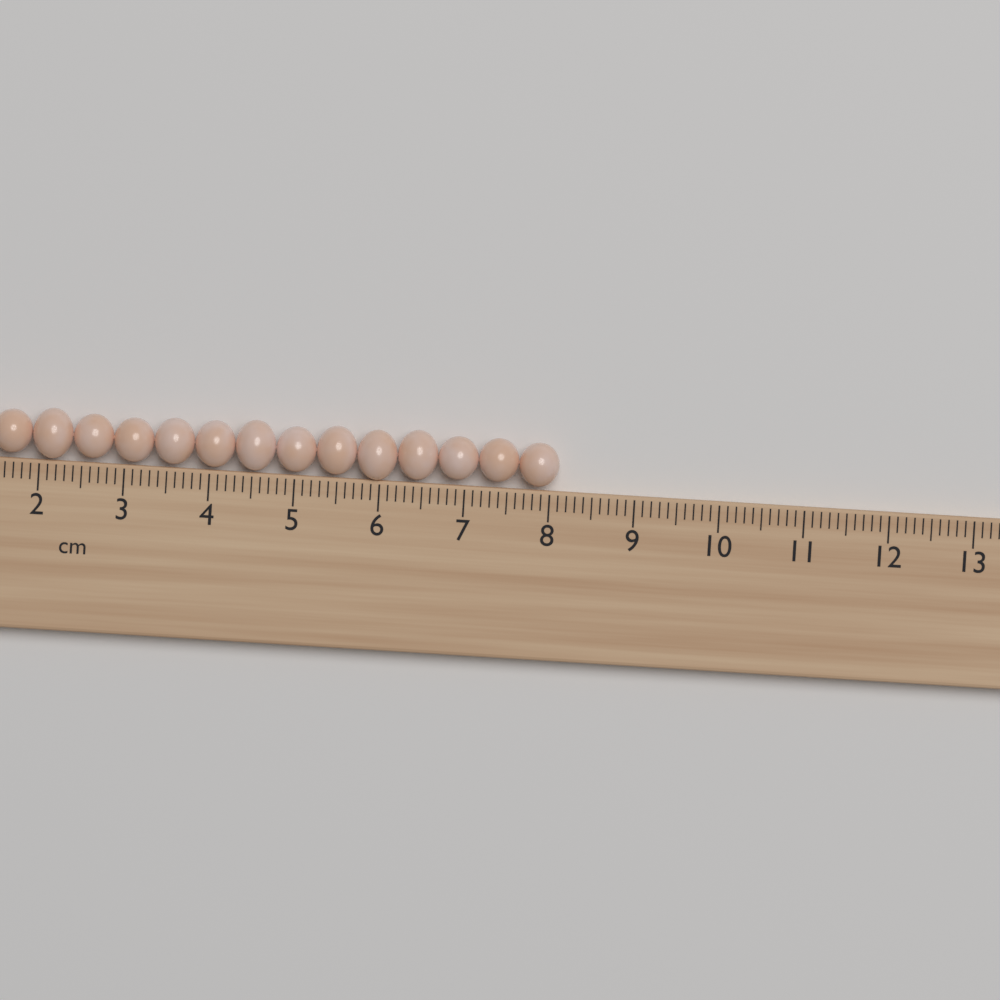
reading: 8.1 cm
